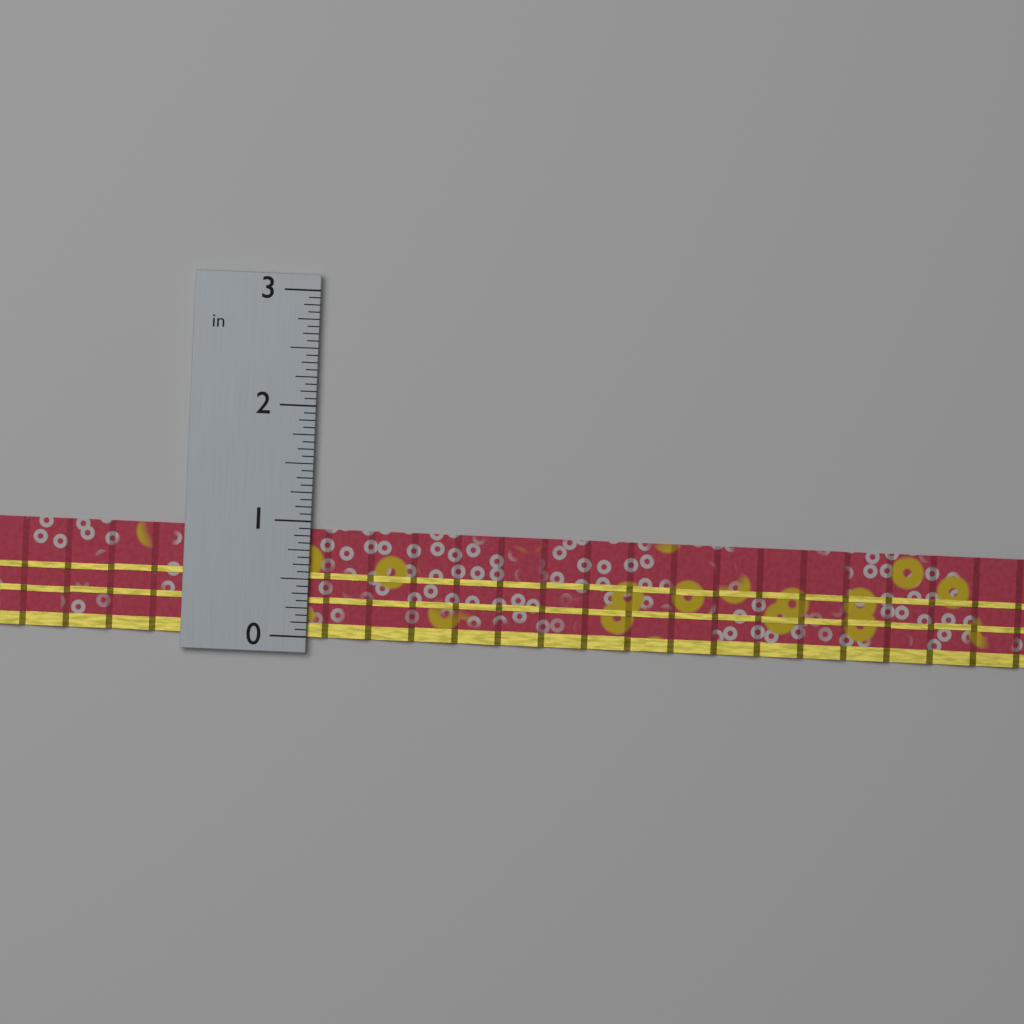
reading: 0.9375 in
